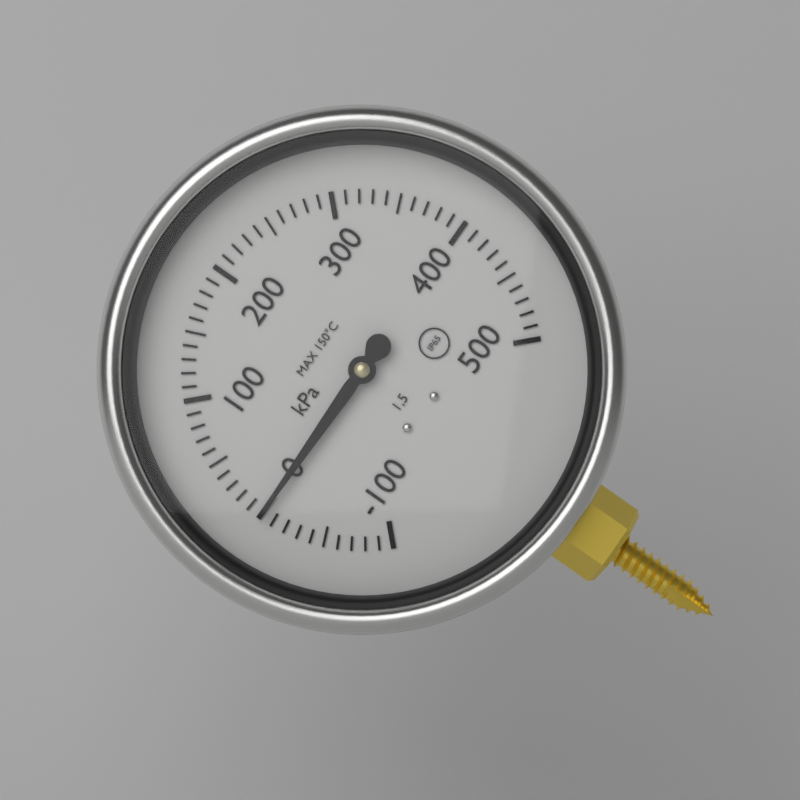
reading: 0 kPa
